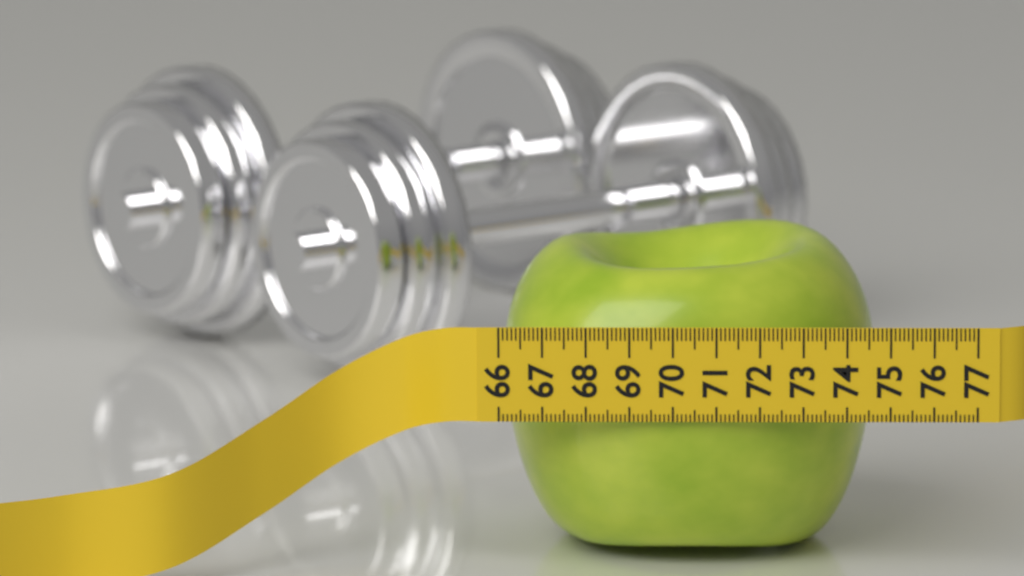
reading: 74.7 (no unit)
